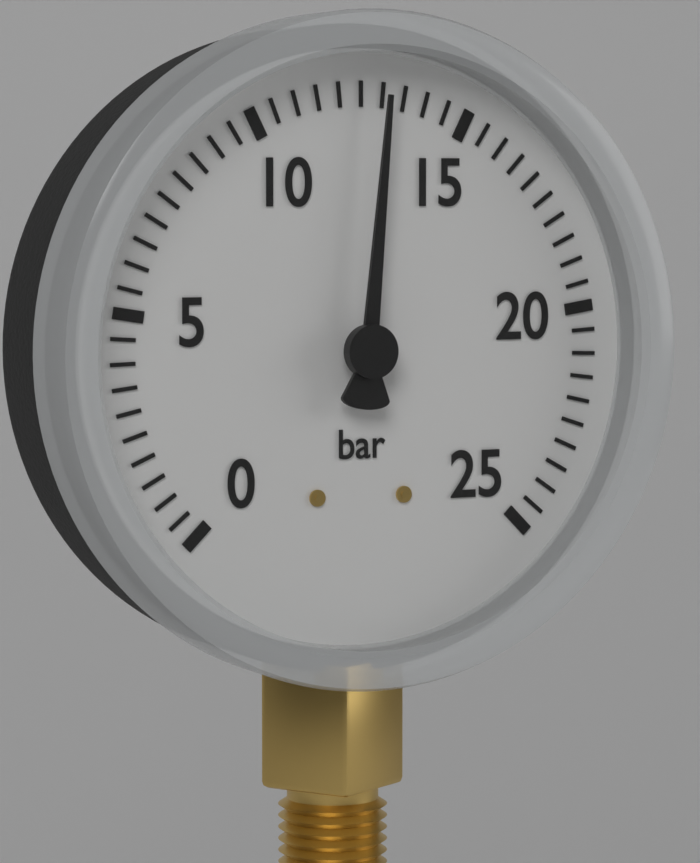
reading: 13.0 bar
